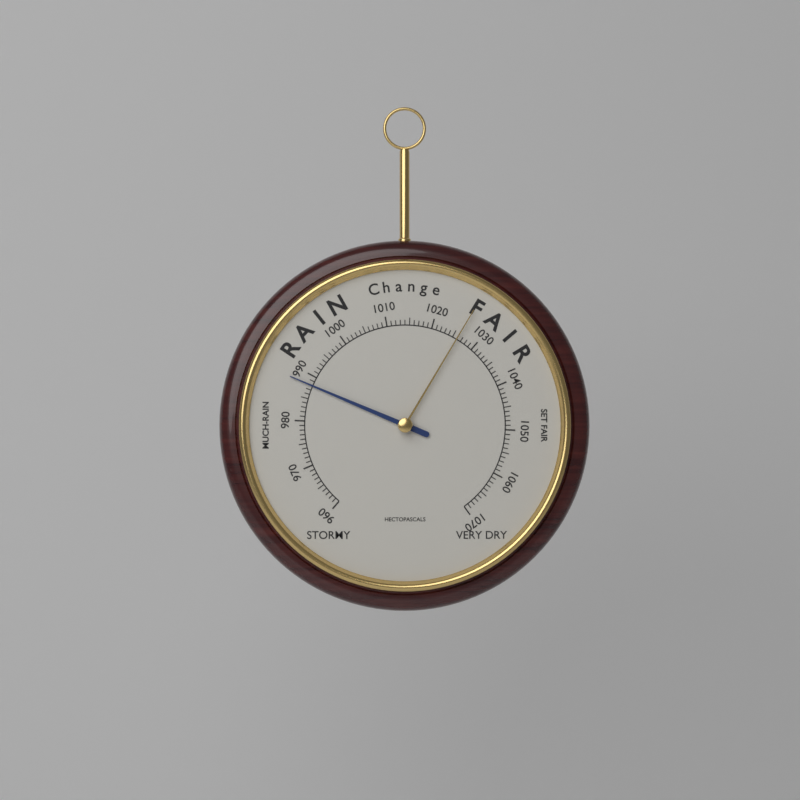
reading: 988 hPa
